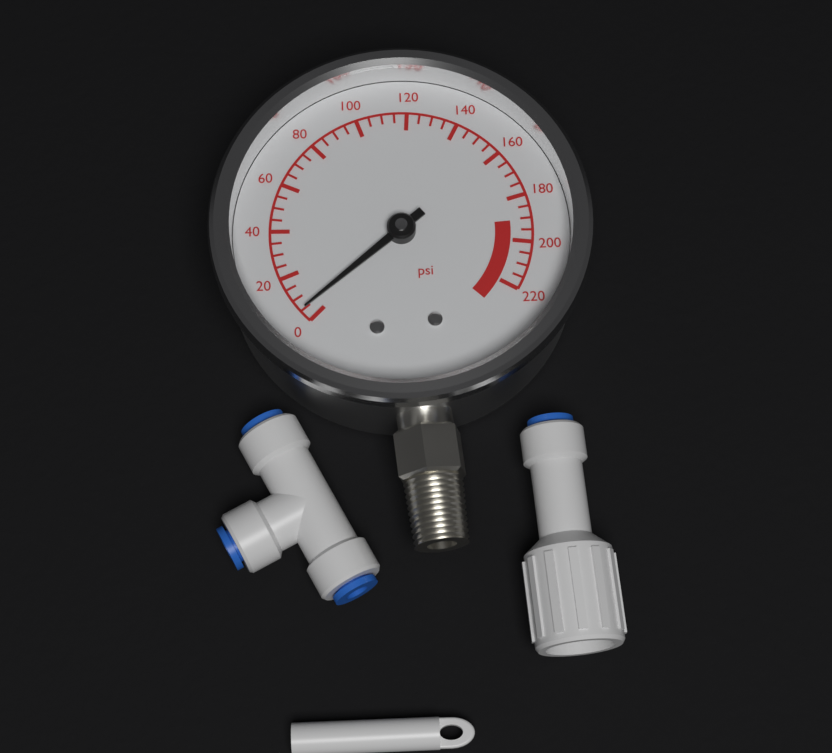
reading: 5 psi
